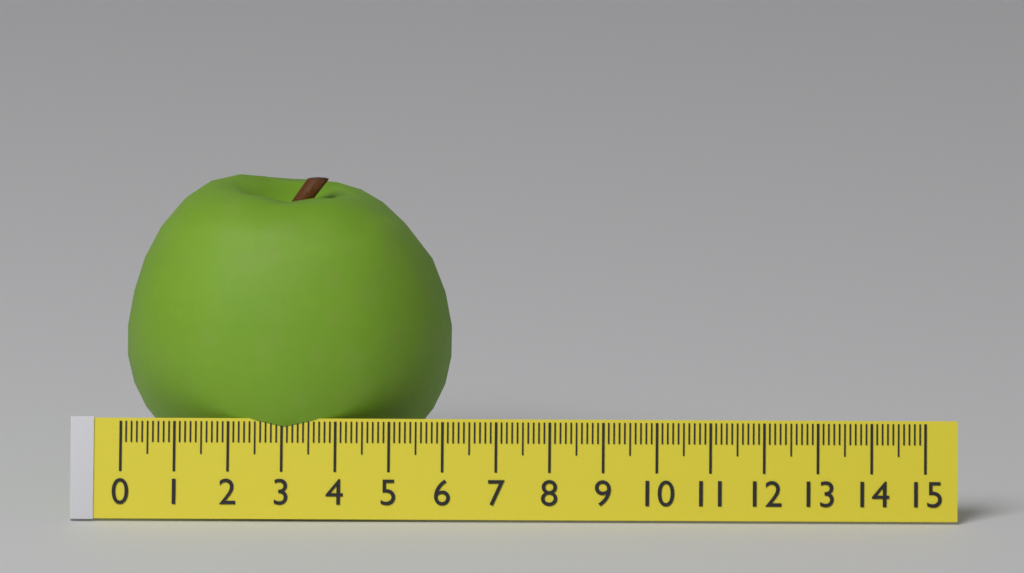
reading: 6.1 (no unit)
